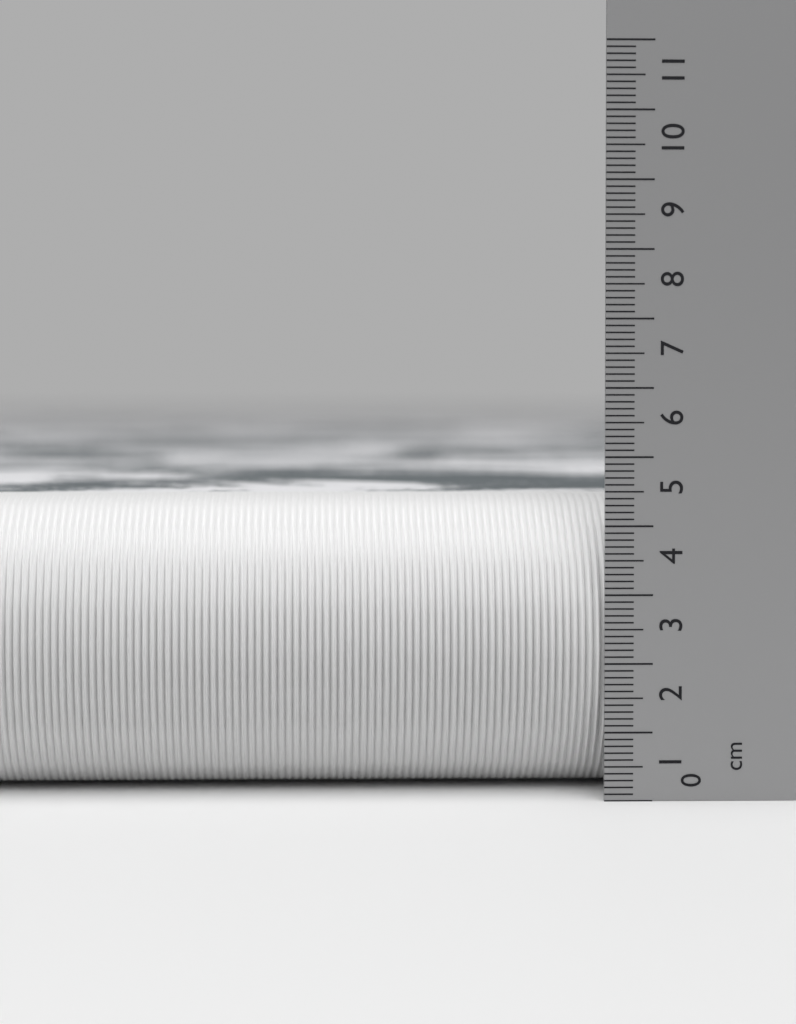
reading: 4.4 cm
